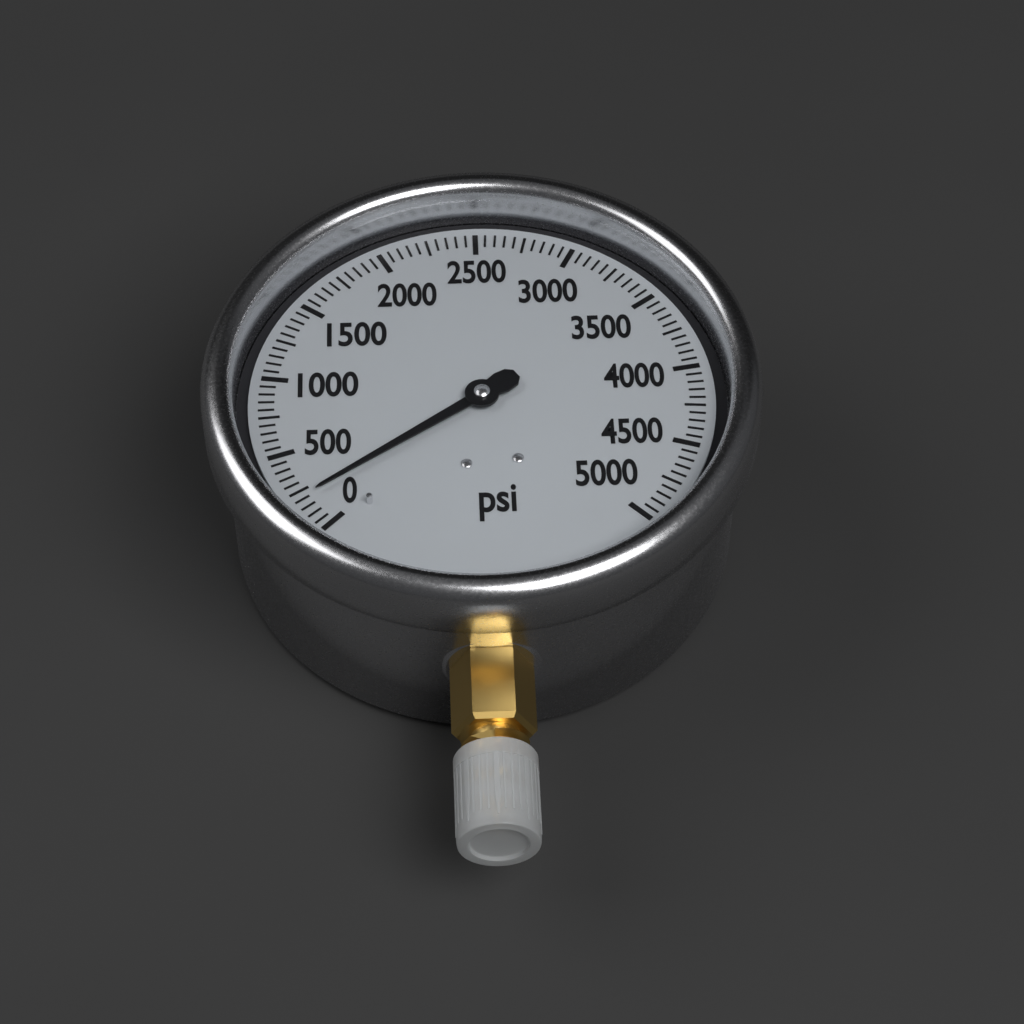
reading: 200 psi
